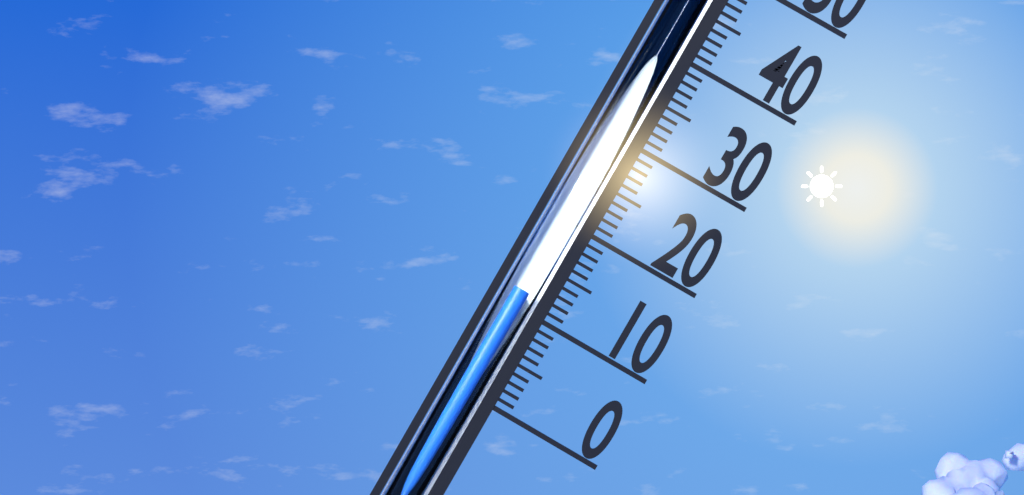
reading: 12 (no unit)
